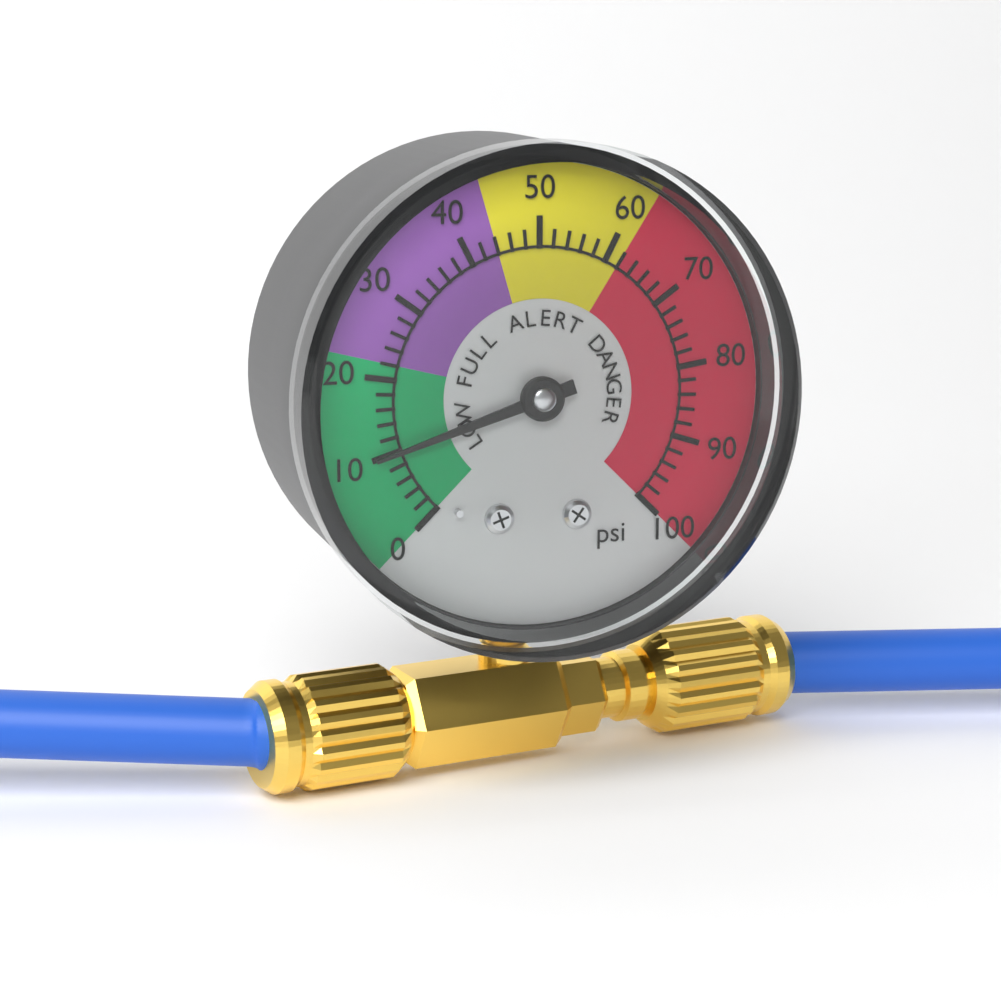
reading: 10 psi
